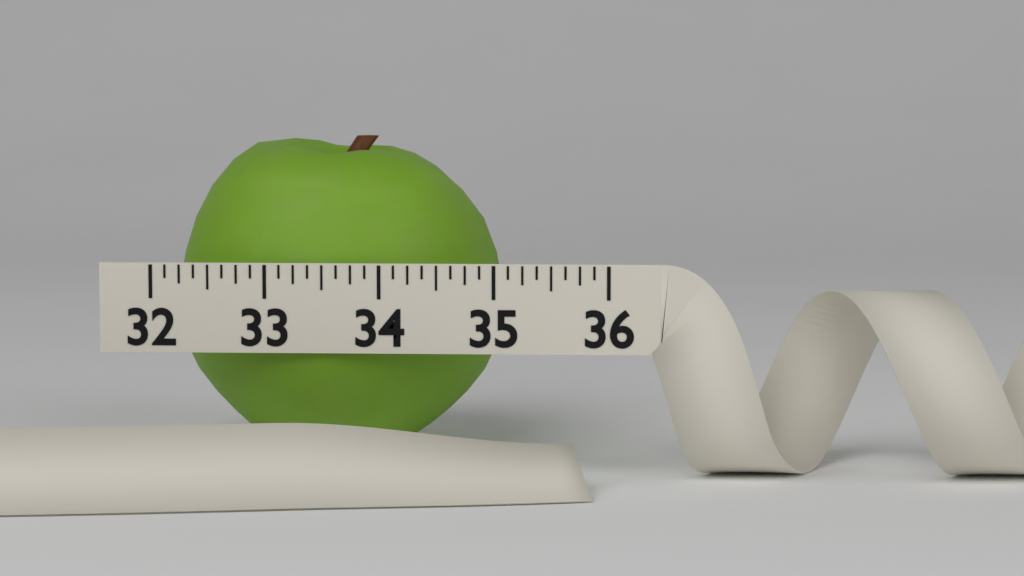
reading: 35.000 (no unit)
